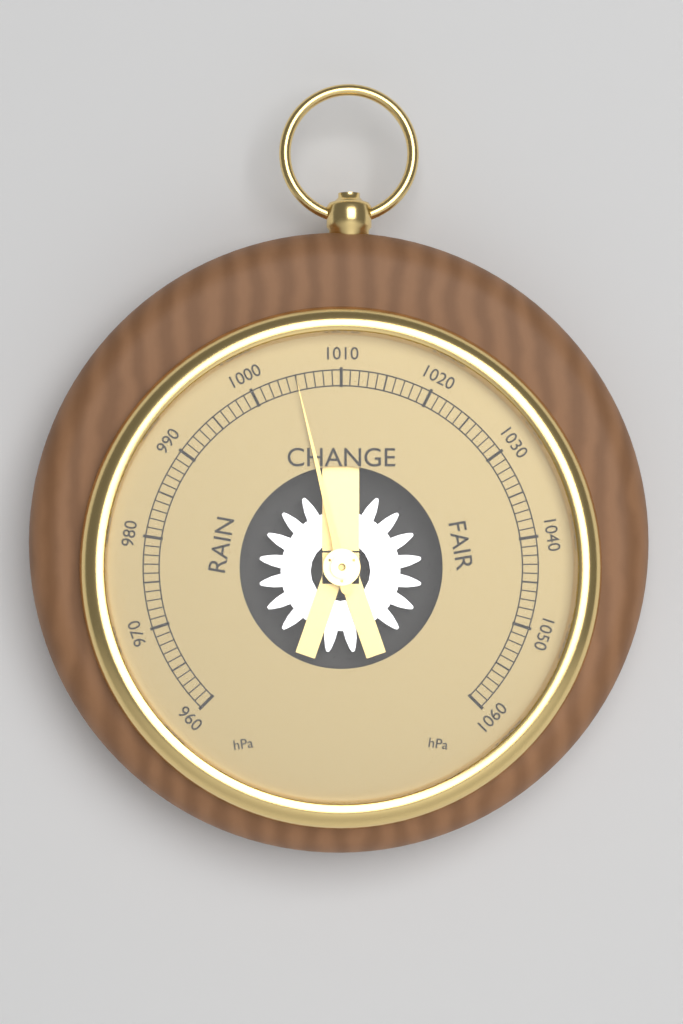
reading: 1005 hPa
